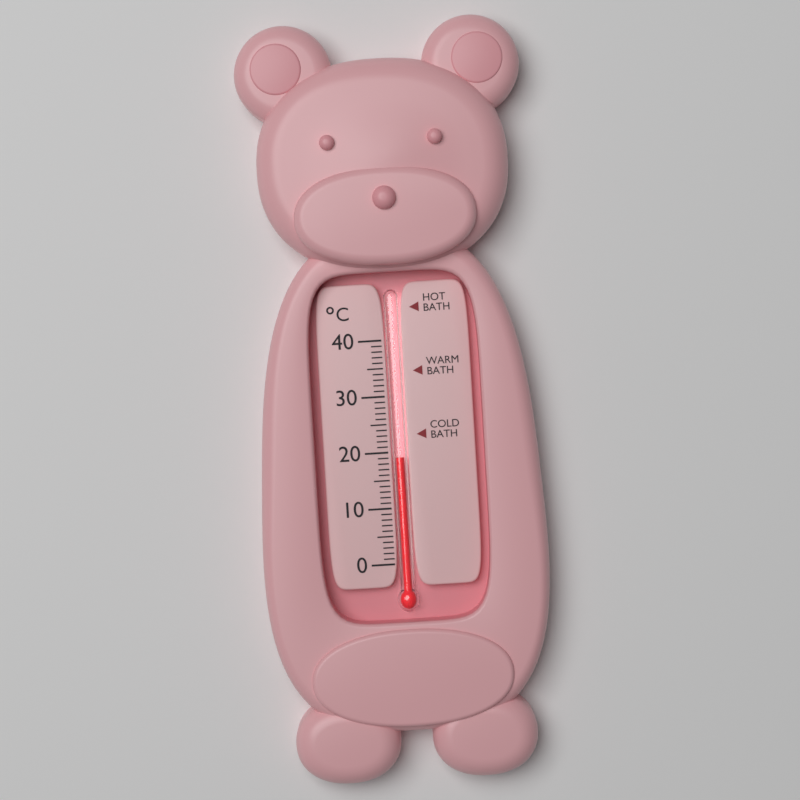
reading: 19 °C
